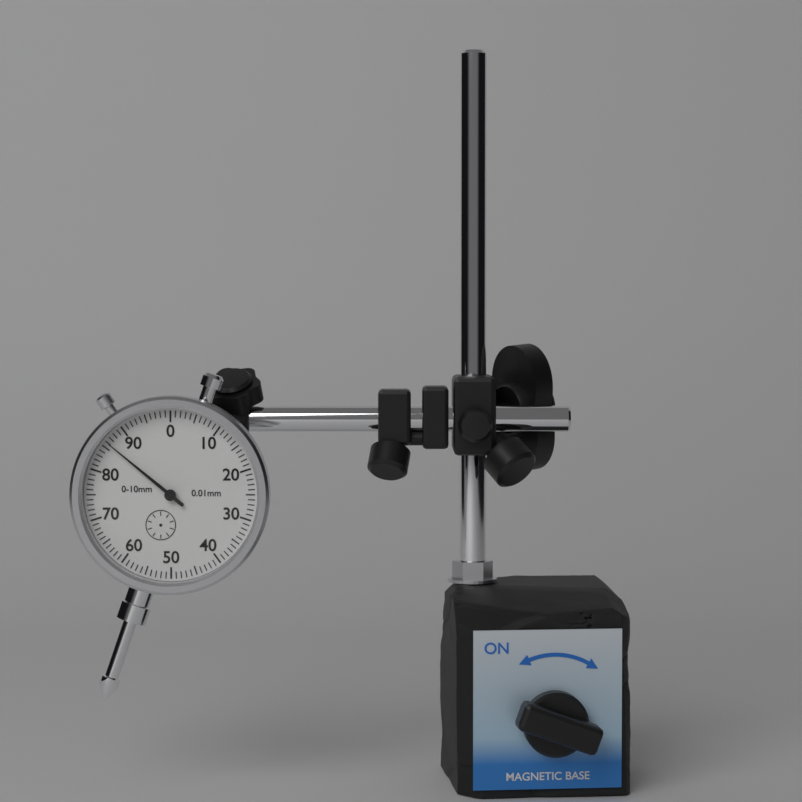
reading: 0.86 mm
